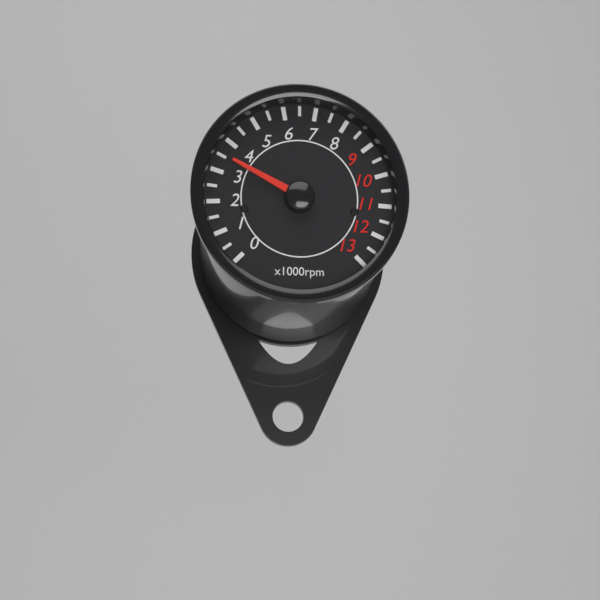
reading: 3500 rpm
